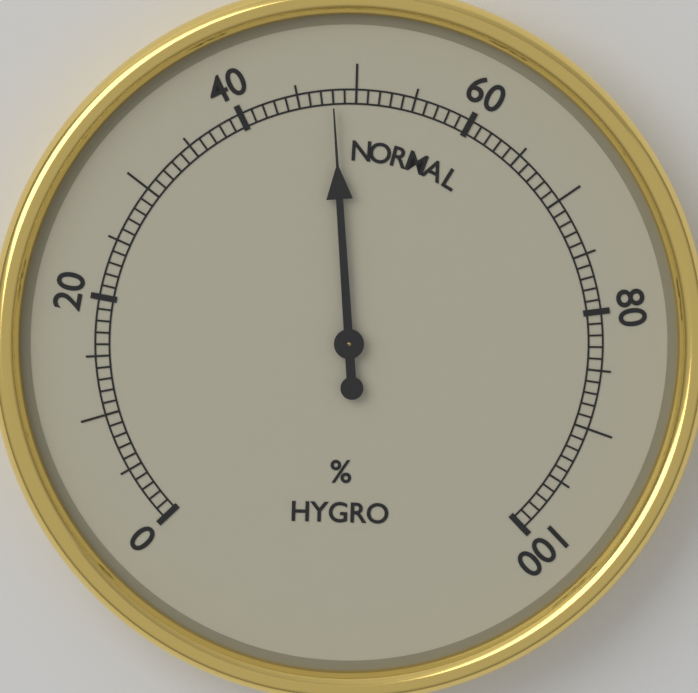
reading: 48 %
